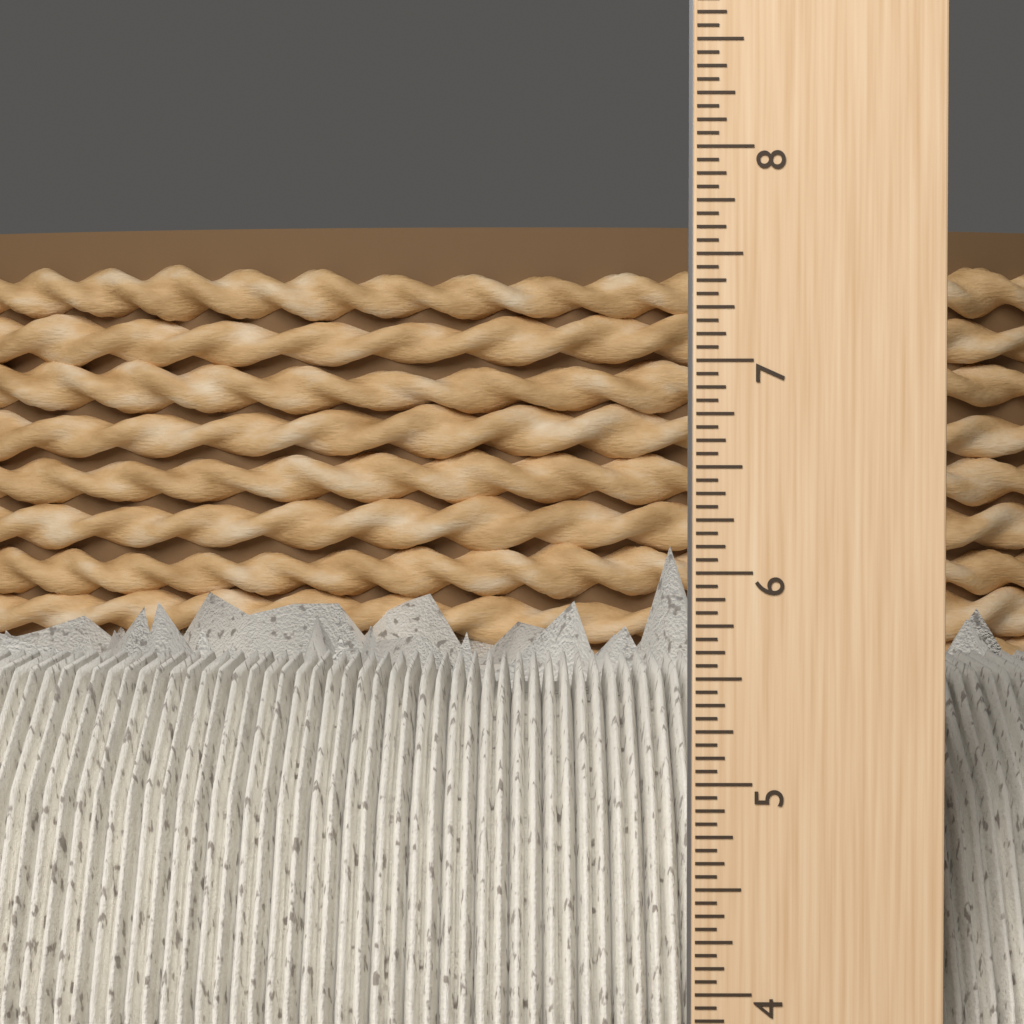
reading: 5.7500 inch
